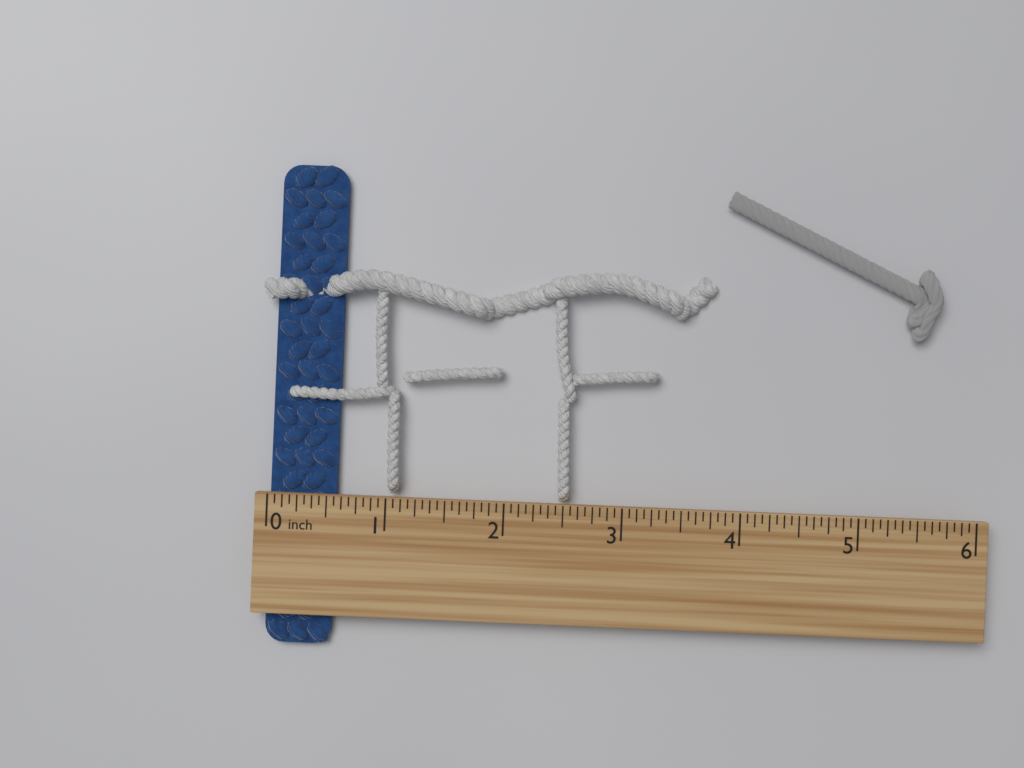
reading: 0.5625 inch
